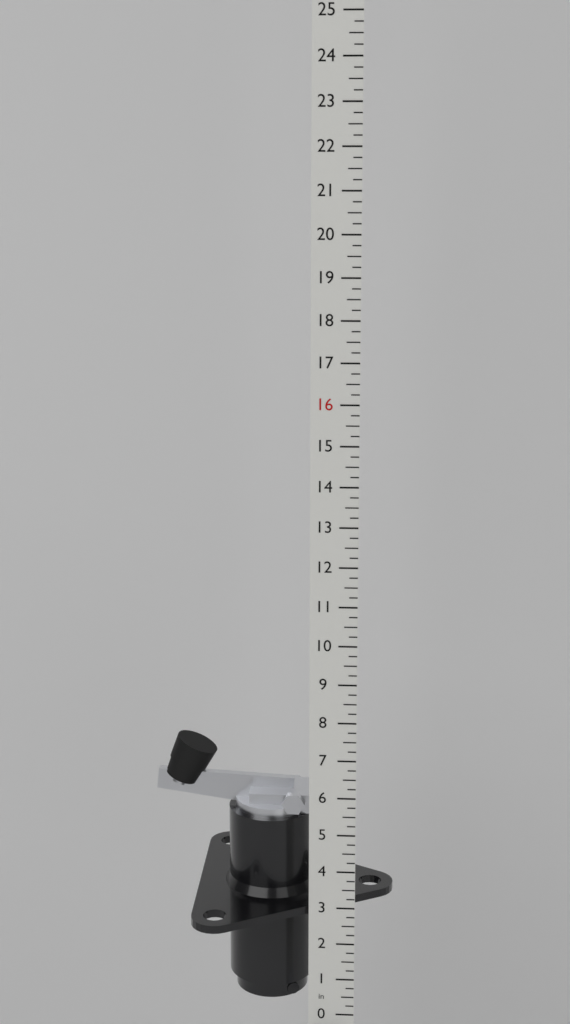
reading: 7.00 in
